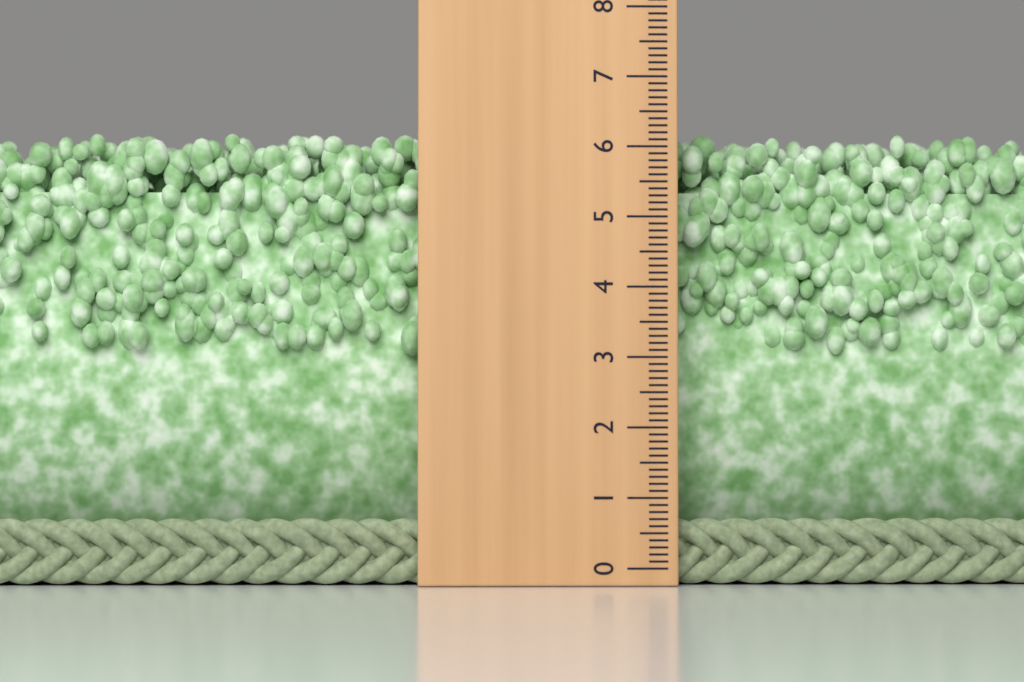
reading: 6.3 (no unit)
